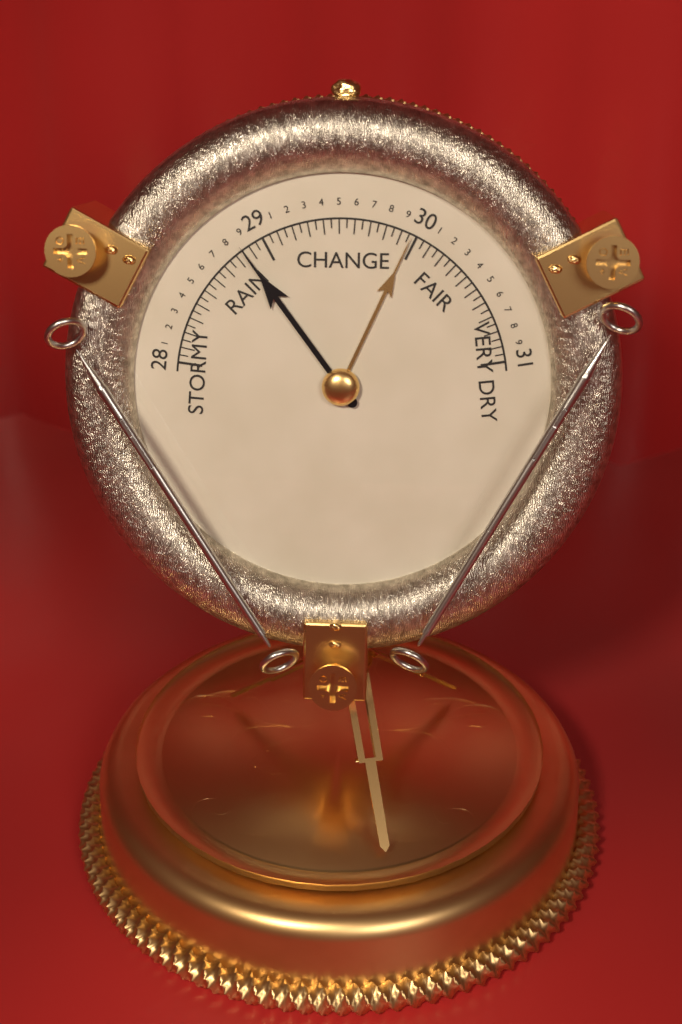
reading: 28.85 (no unit)
